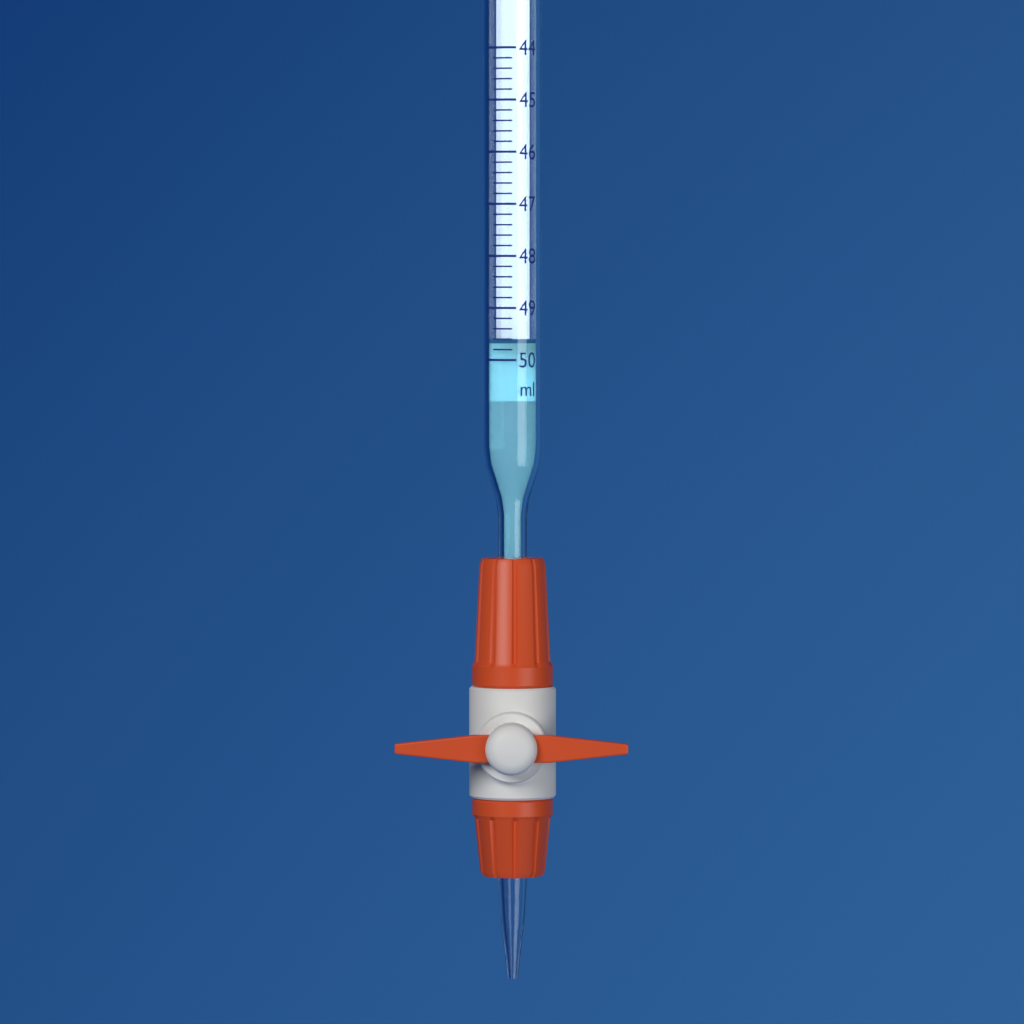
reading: 49.6 ml
